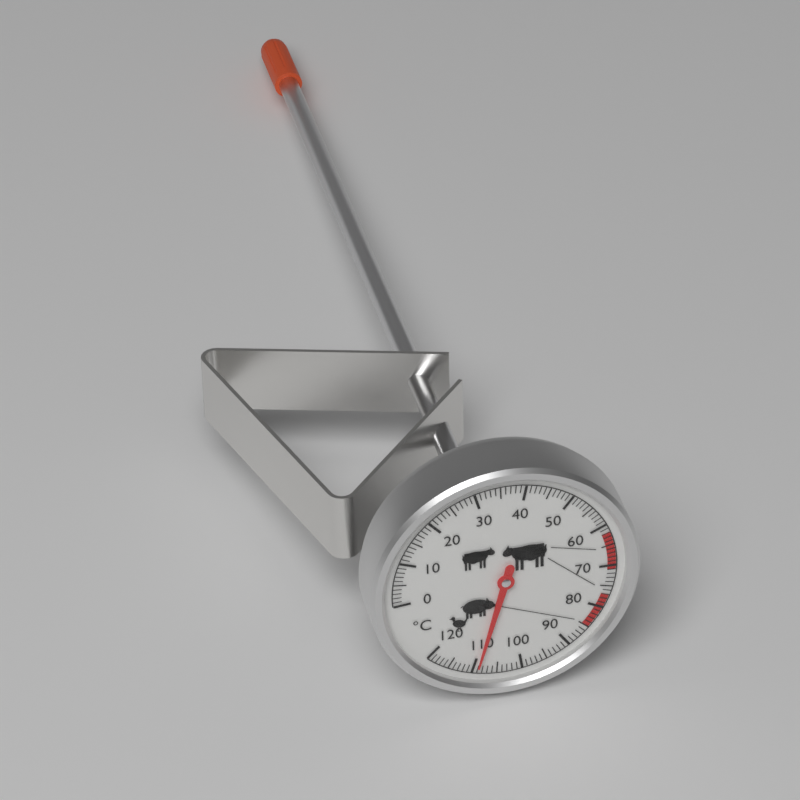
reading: 109 °C
